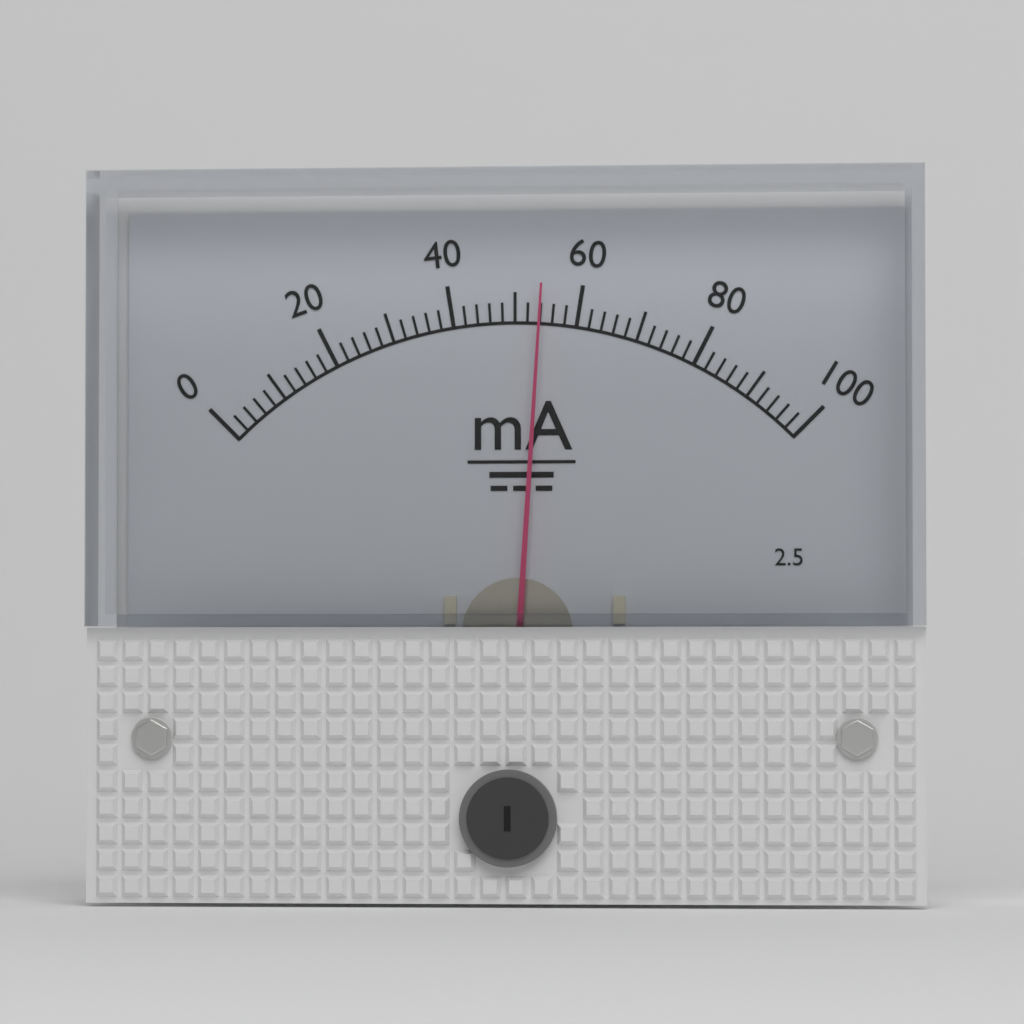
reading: 54 mA
